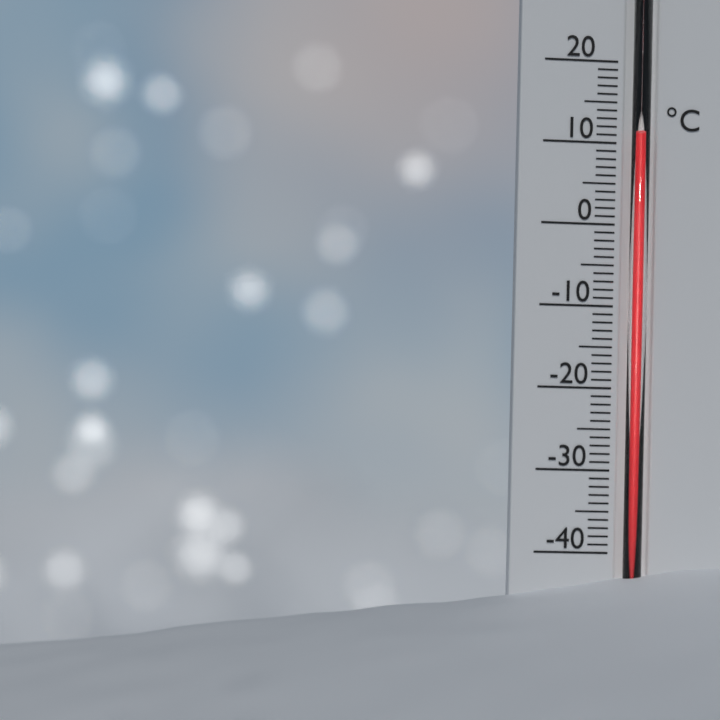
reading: 11 °C
